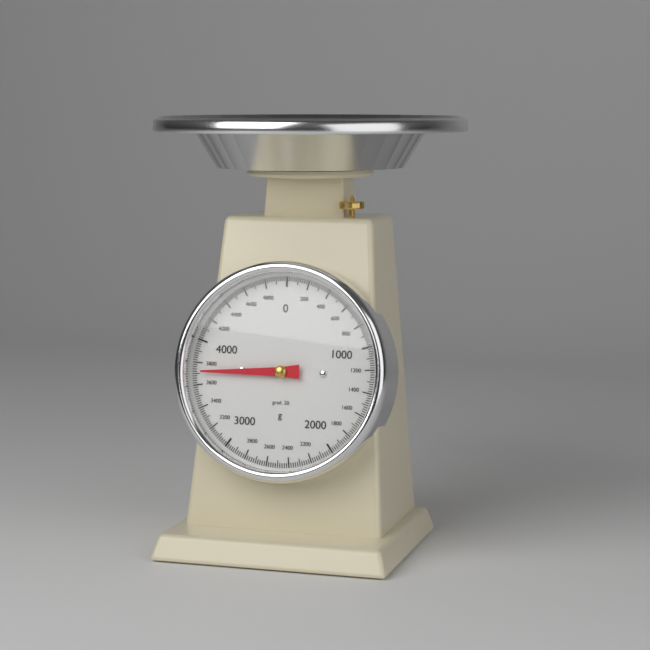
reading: 3720 g
